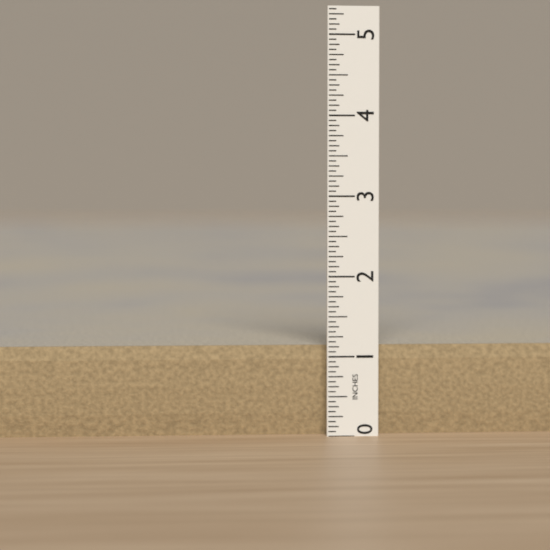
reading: 1.1250 in
